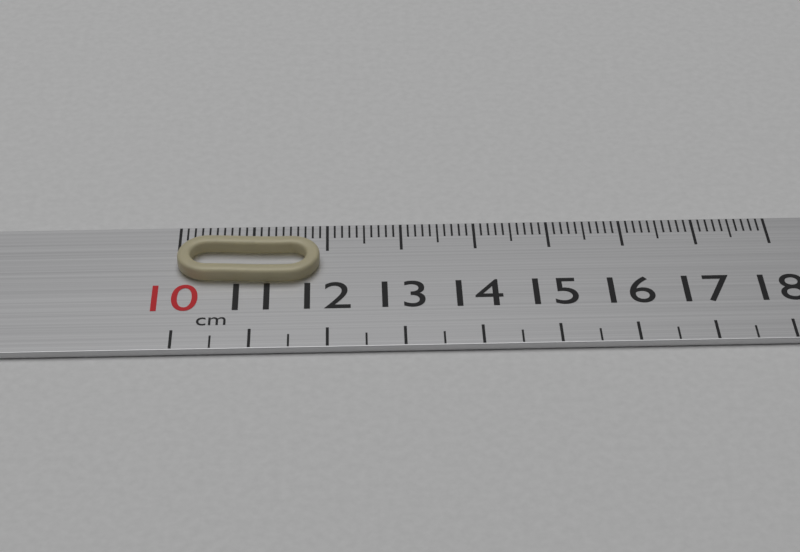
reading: 11.9 cm
